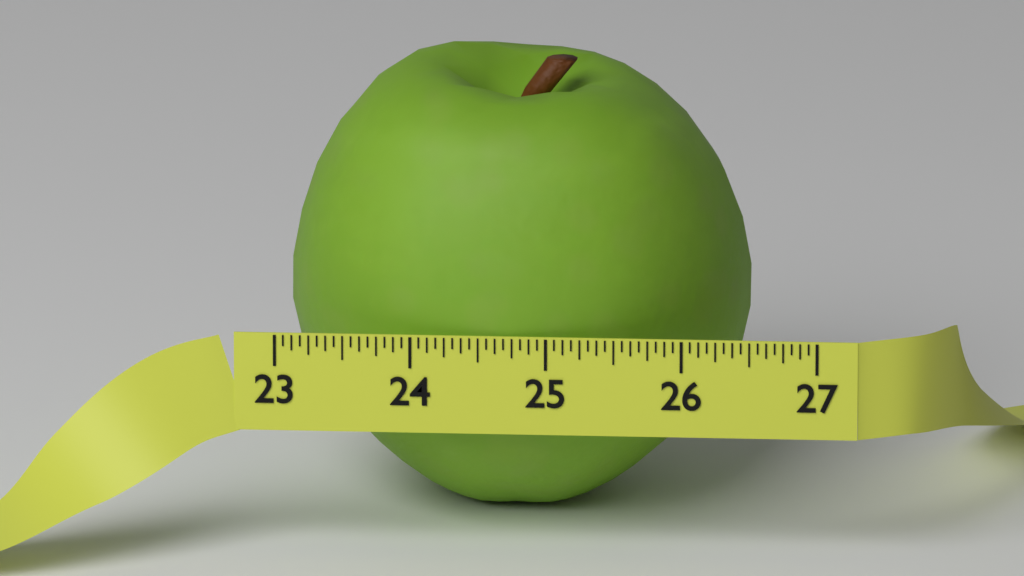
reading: 26.4375 (no unit)
